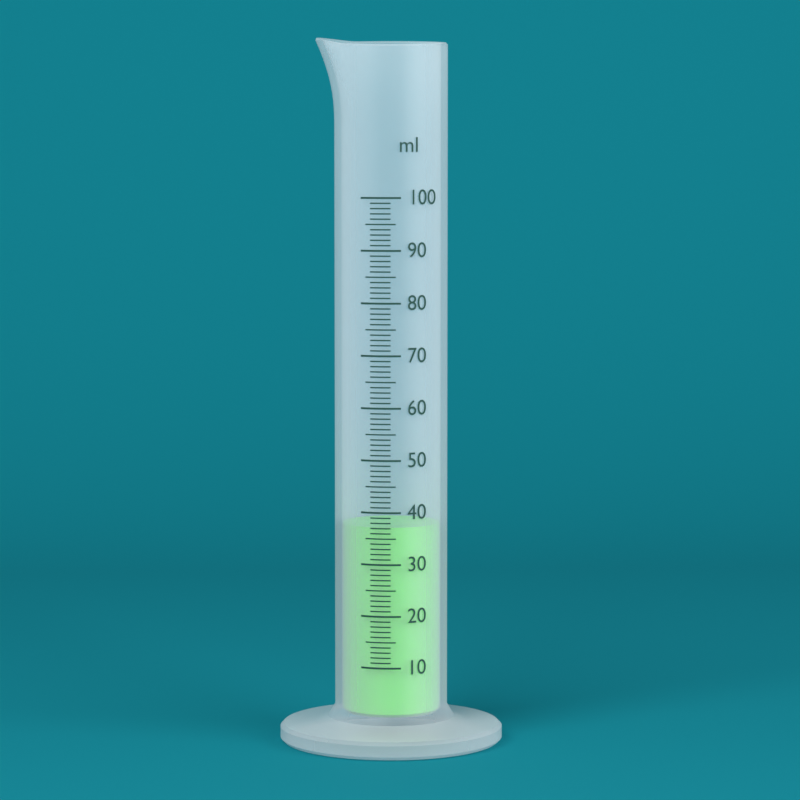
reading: 37 ml
